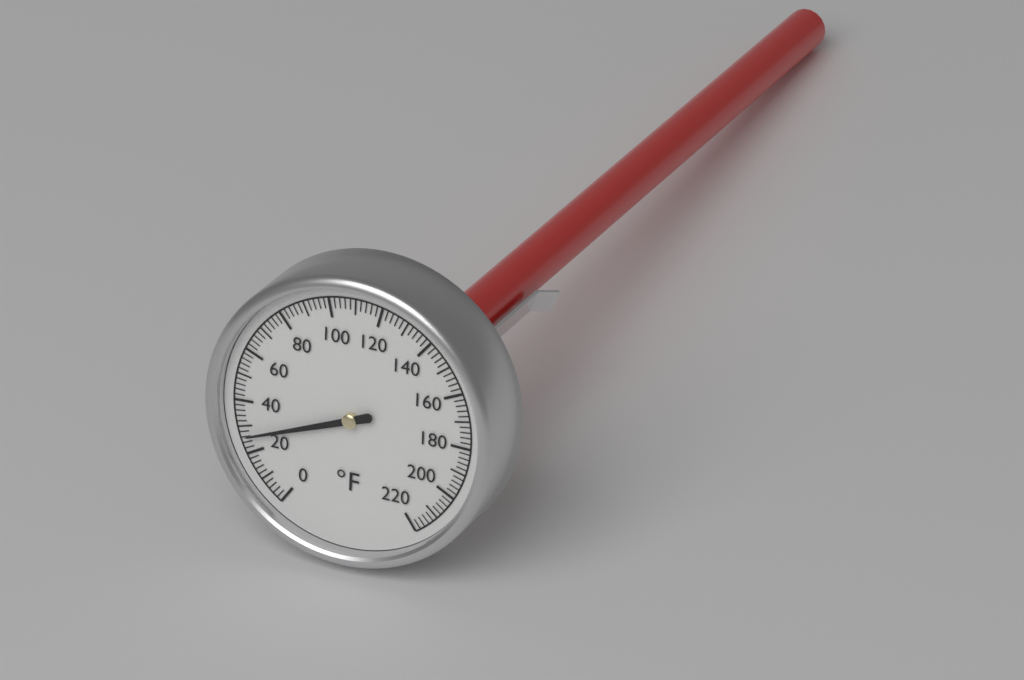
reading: 26 °F
